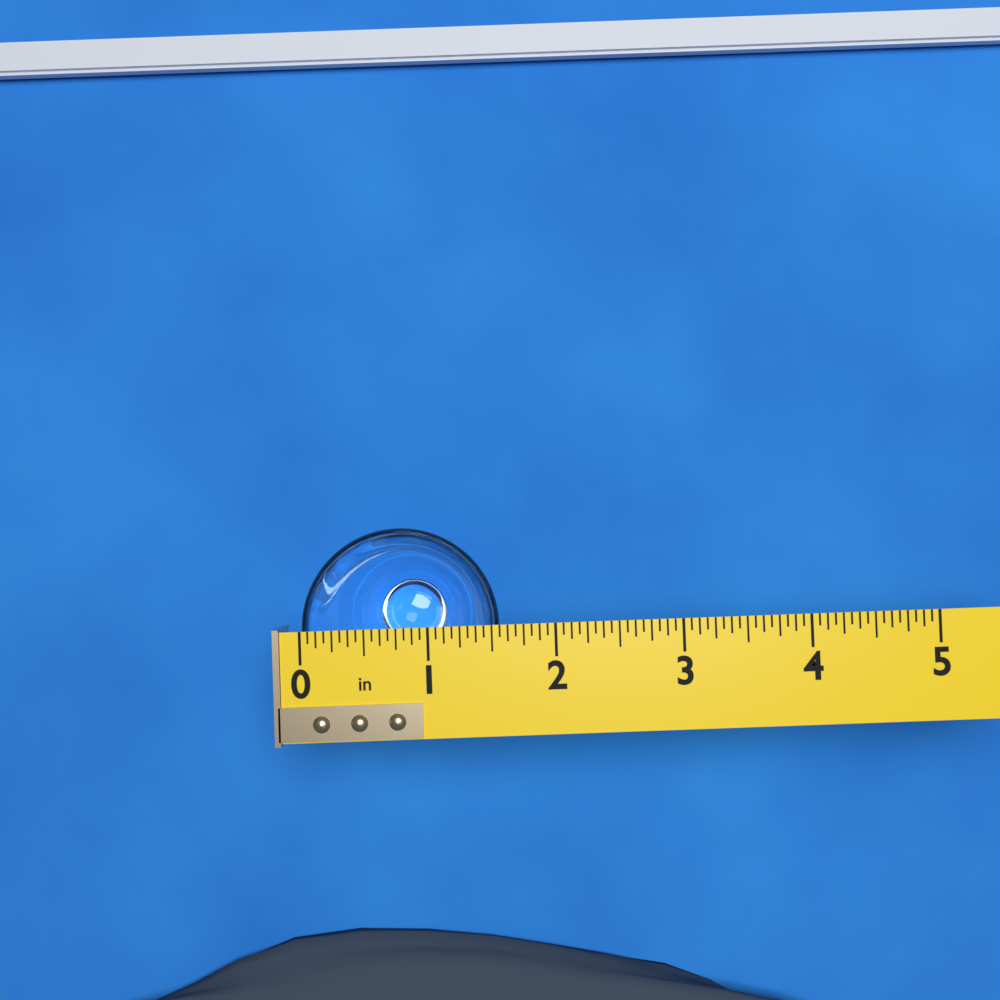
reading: 1.5625 in
